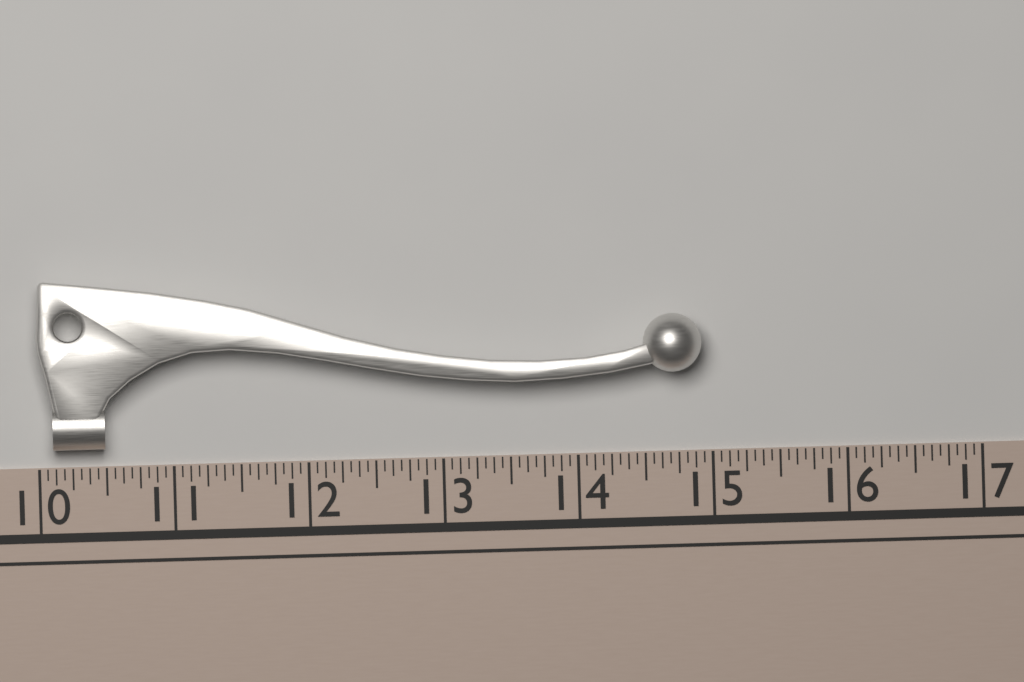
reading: 14.9375 (no unit)
